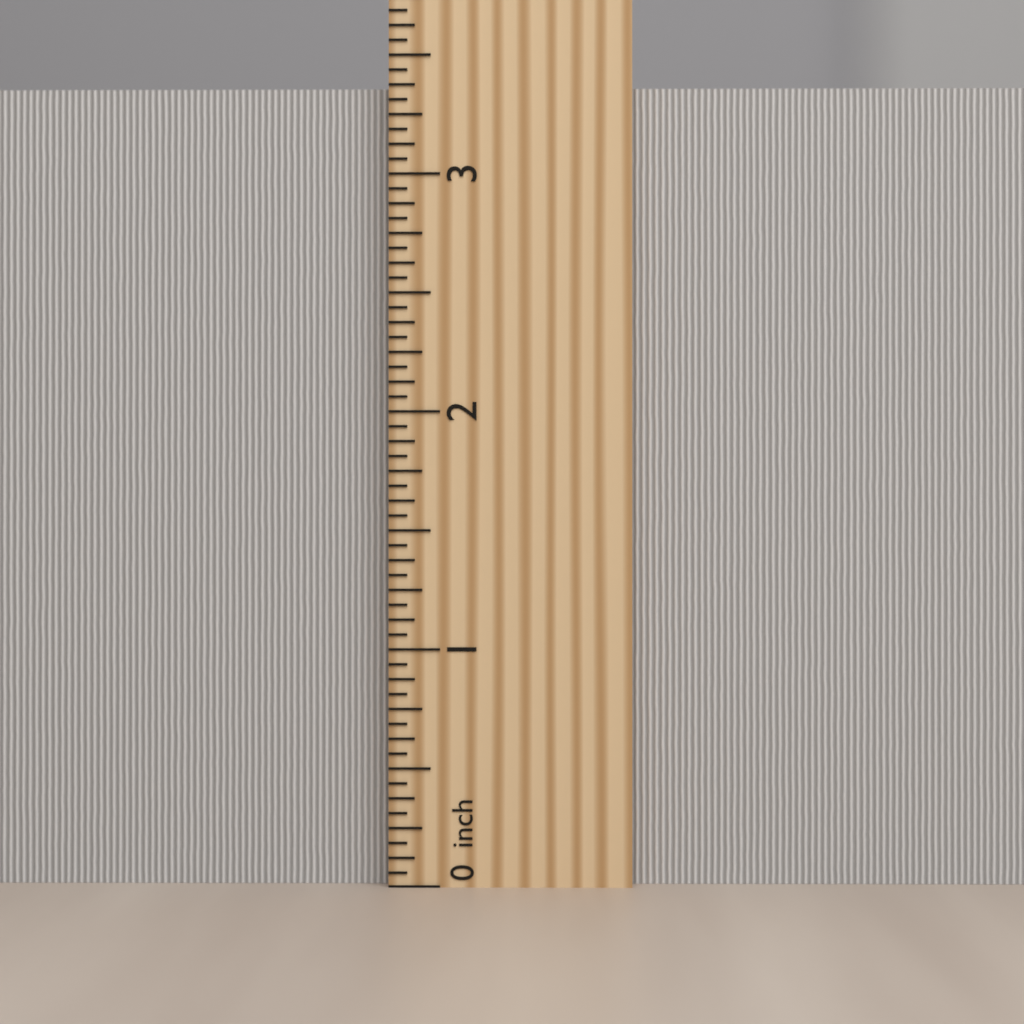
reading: 3.3750 inch
